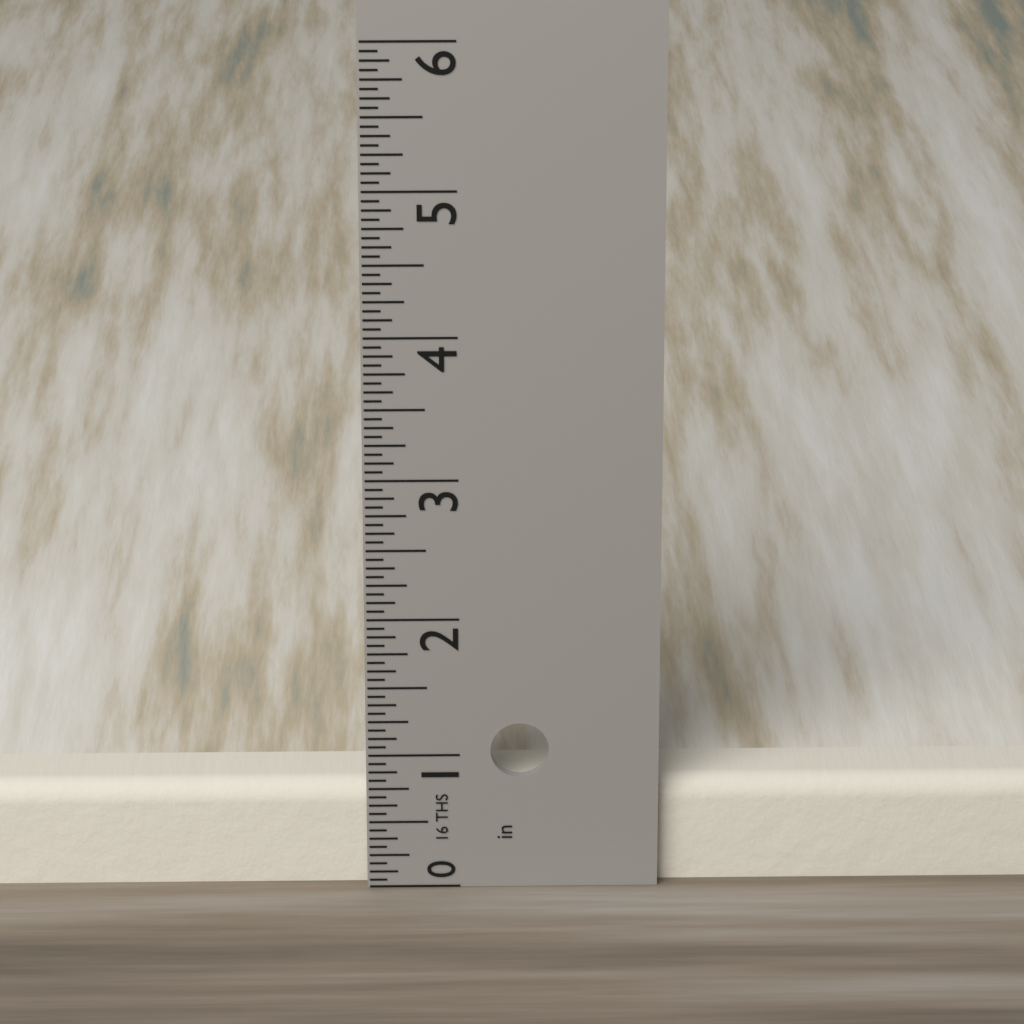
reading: 0.7500 in
